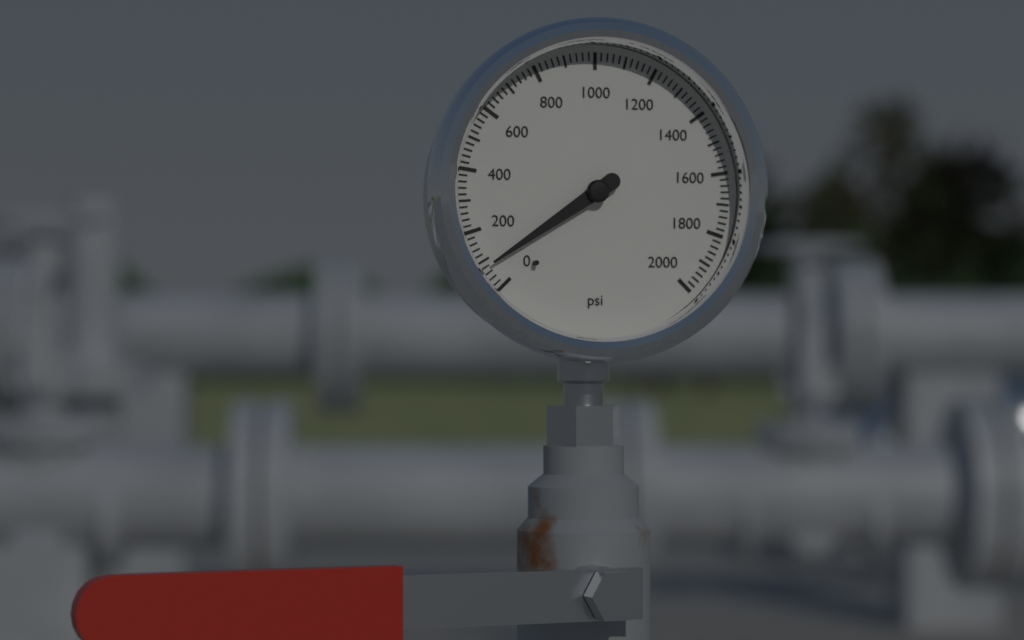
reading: 80 psi
